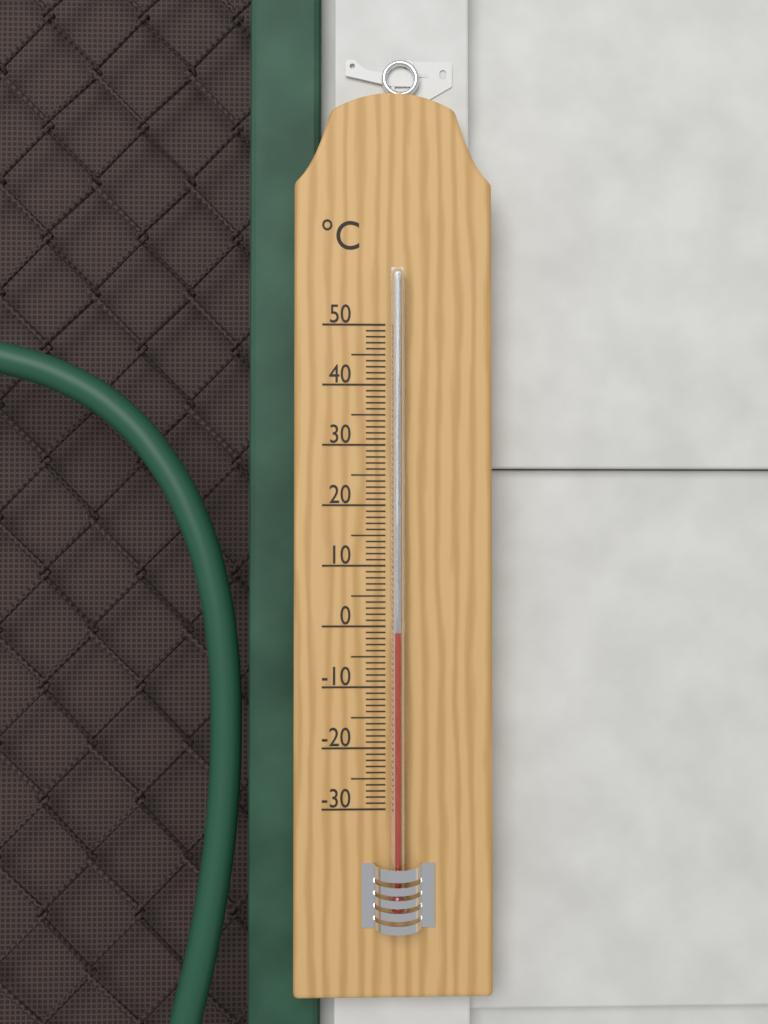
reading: -1 °C
